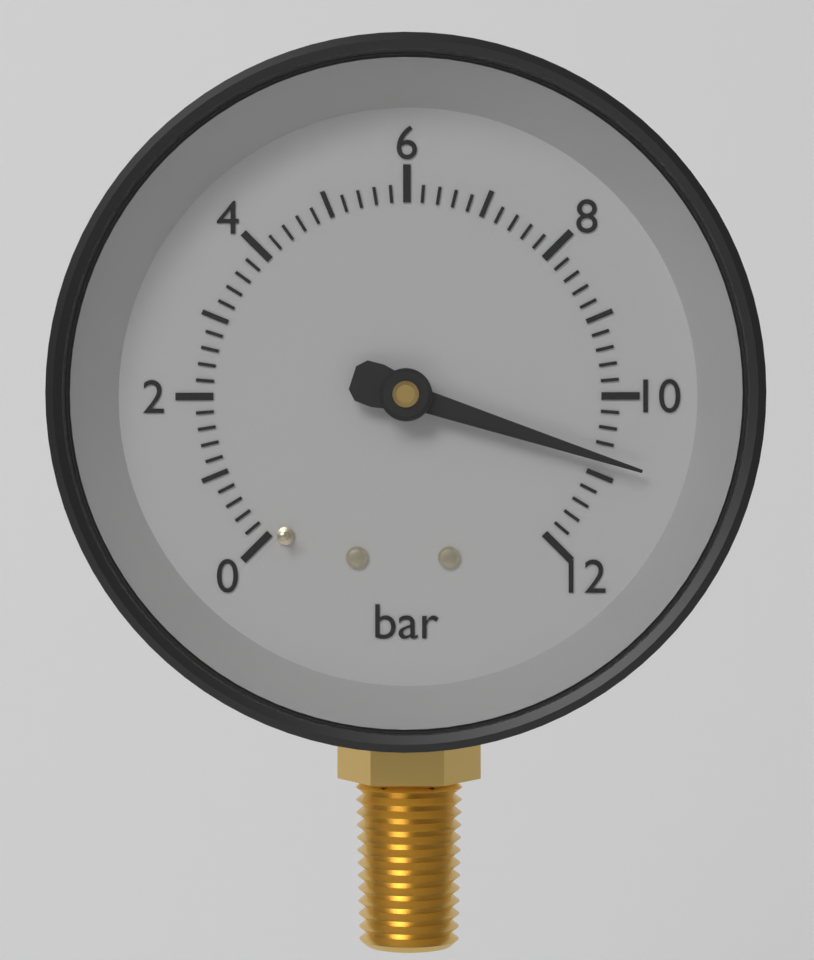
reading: 10.8 bar
